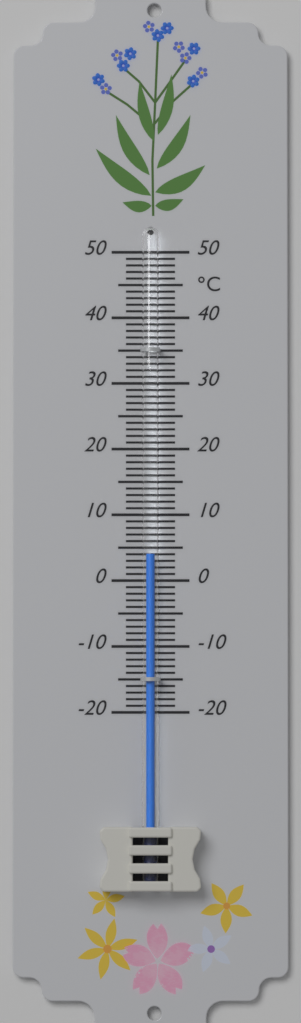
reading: 4 °C
